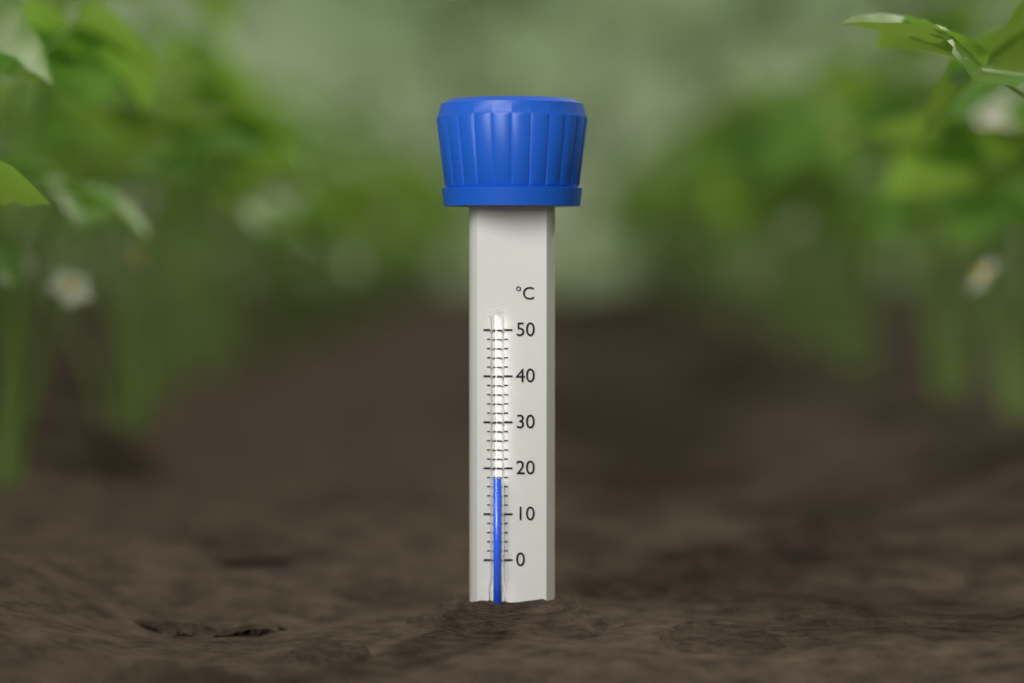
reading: 18 °C
